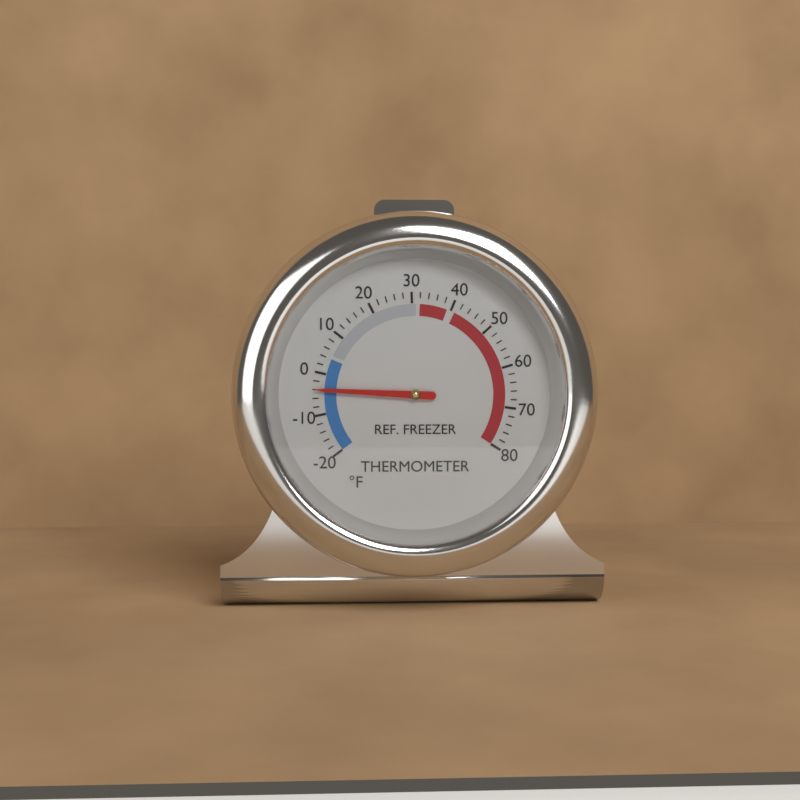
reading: -4 °F
